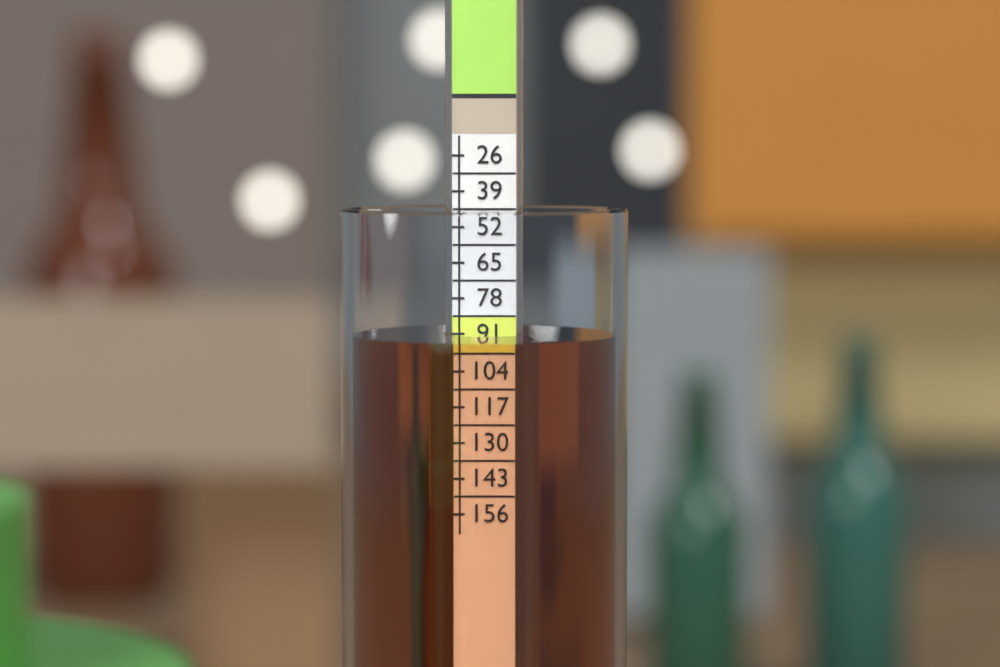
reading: 91.0 (no unit)
